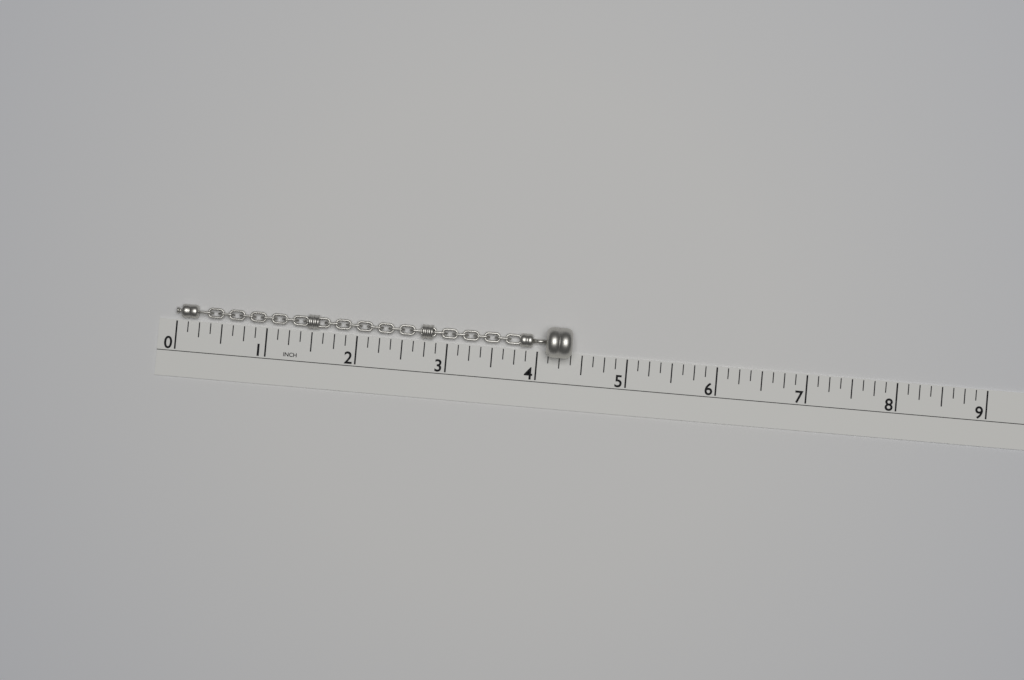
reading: 4.375 in
